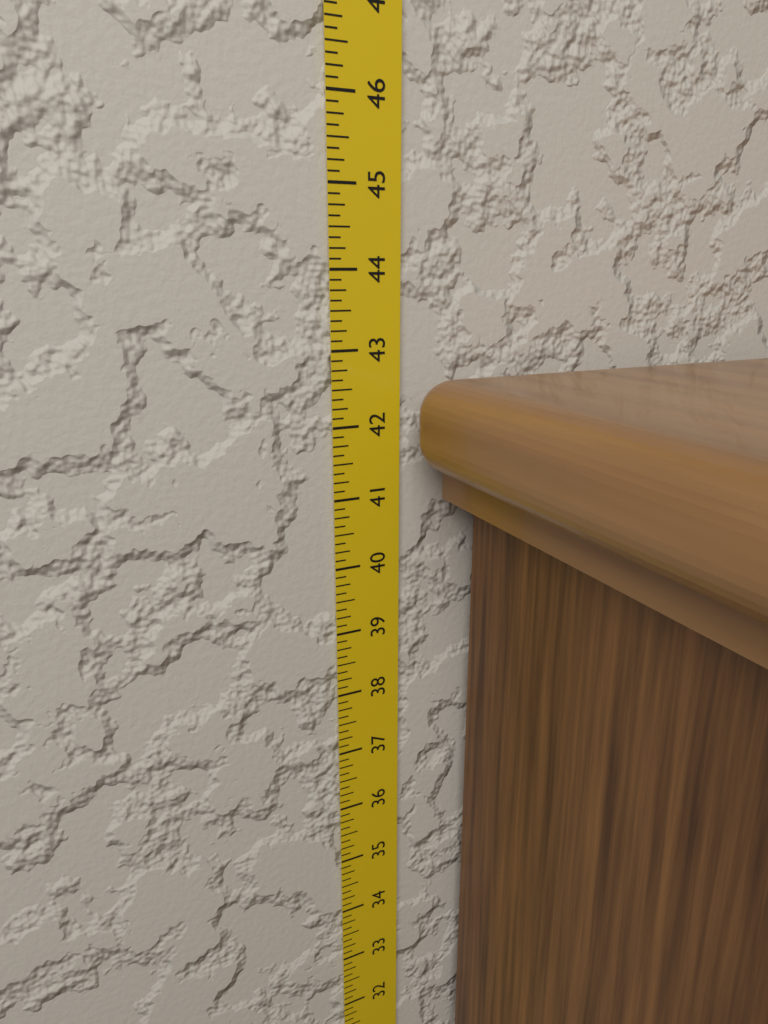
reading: 42.625 in
